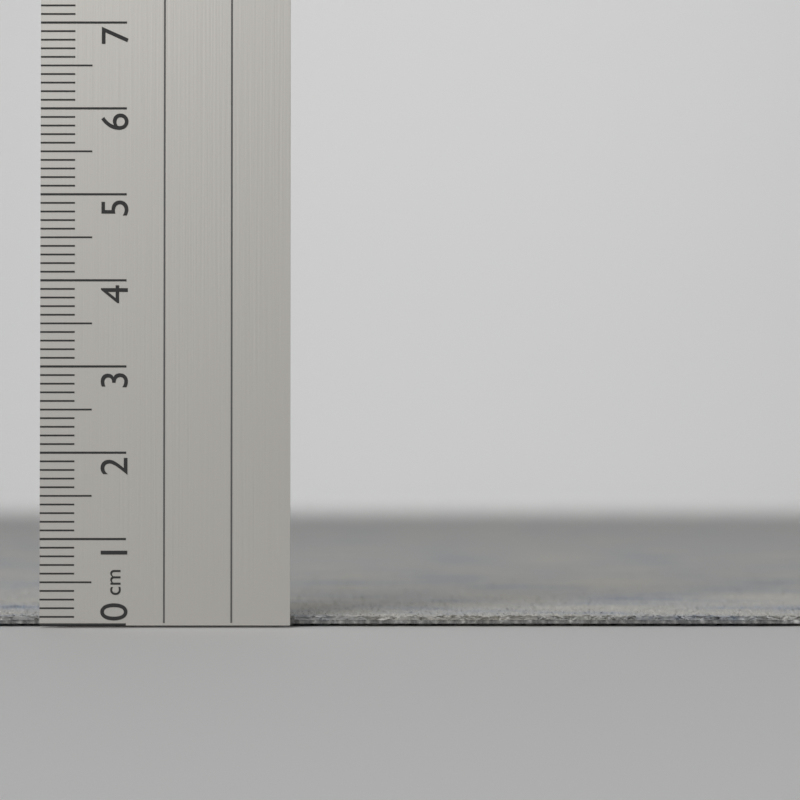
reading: 0.1 cm
